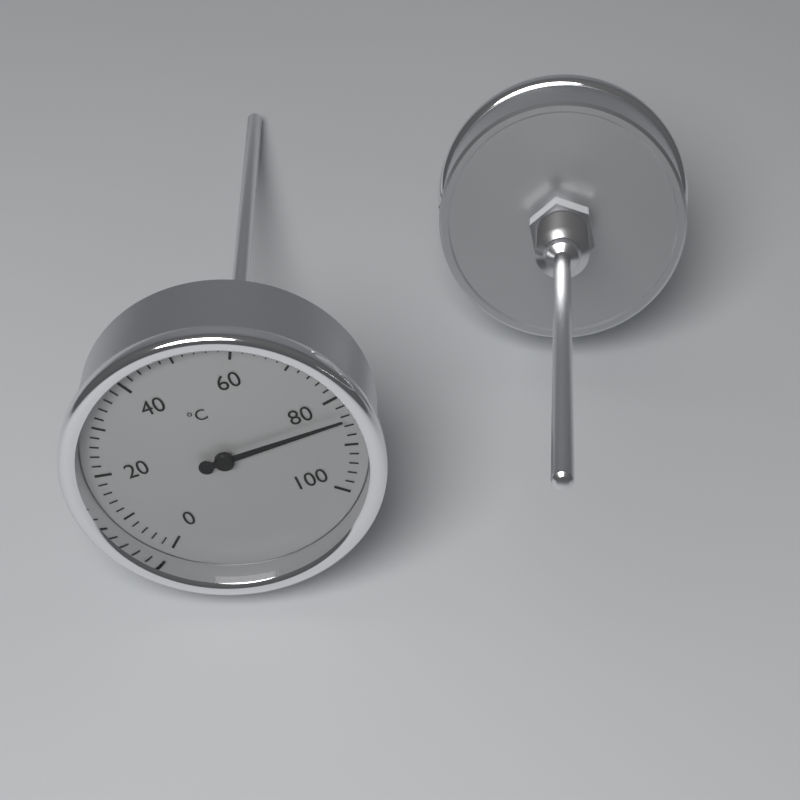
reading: 84 °C
